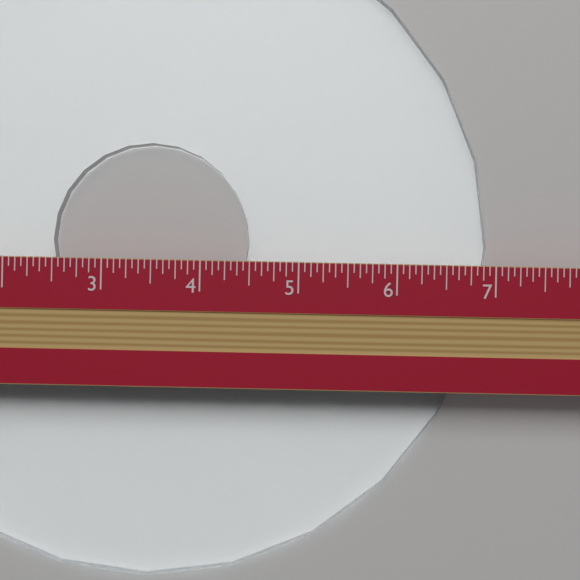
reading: 6.9375 in
